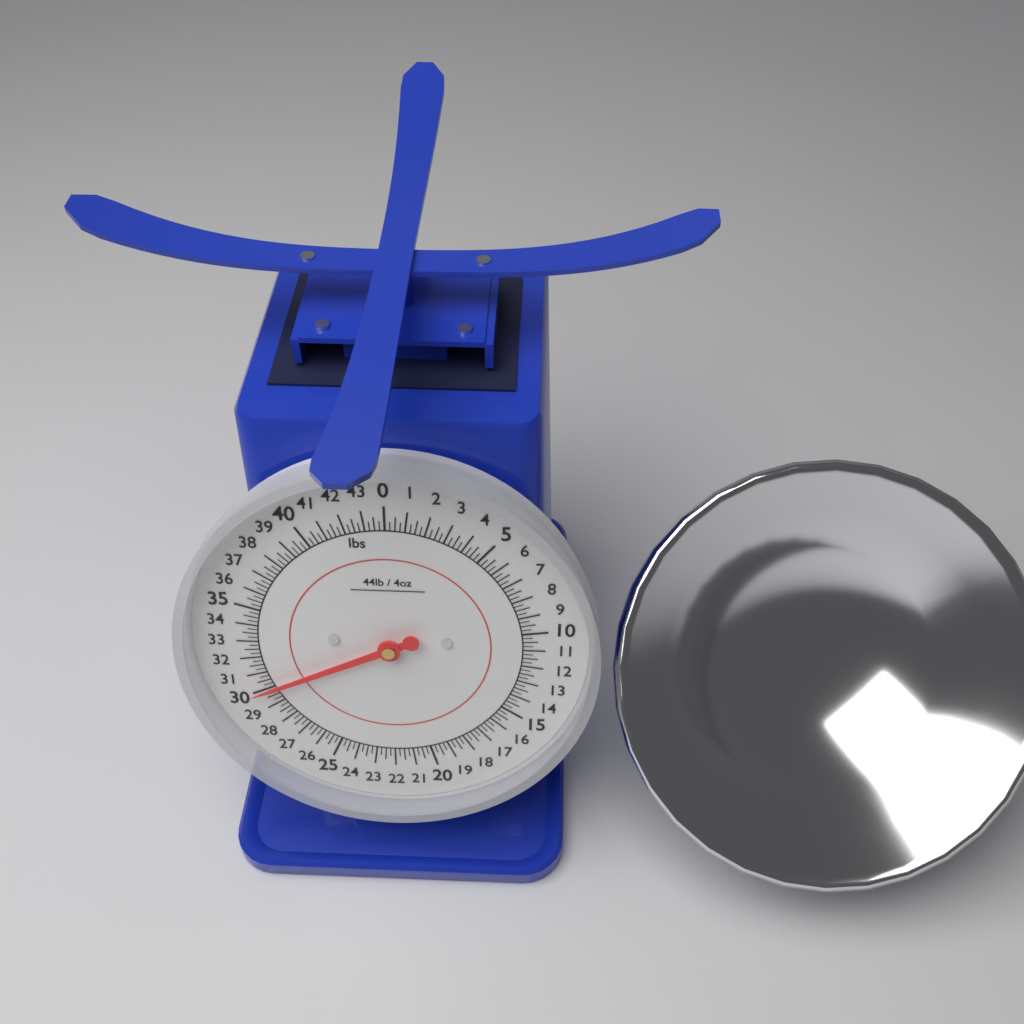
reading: 30.00 lbs
